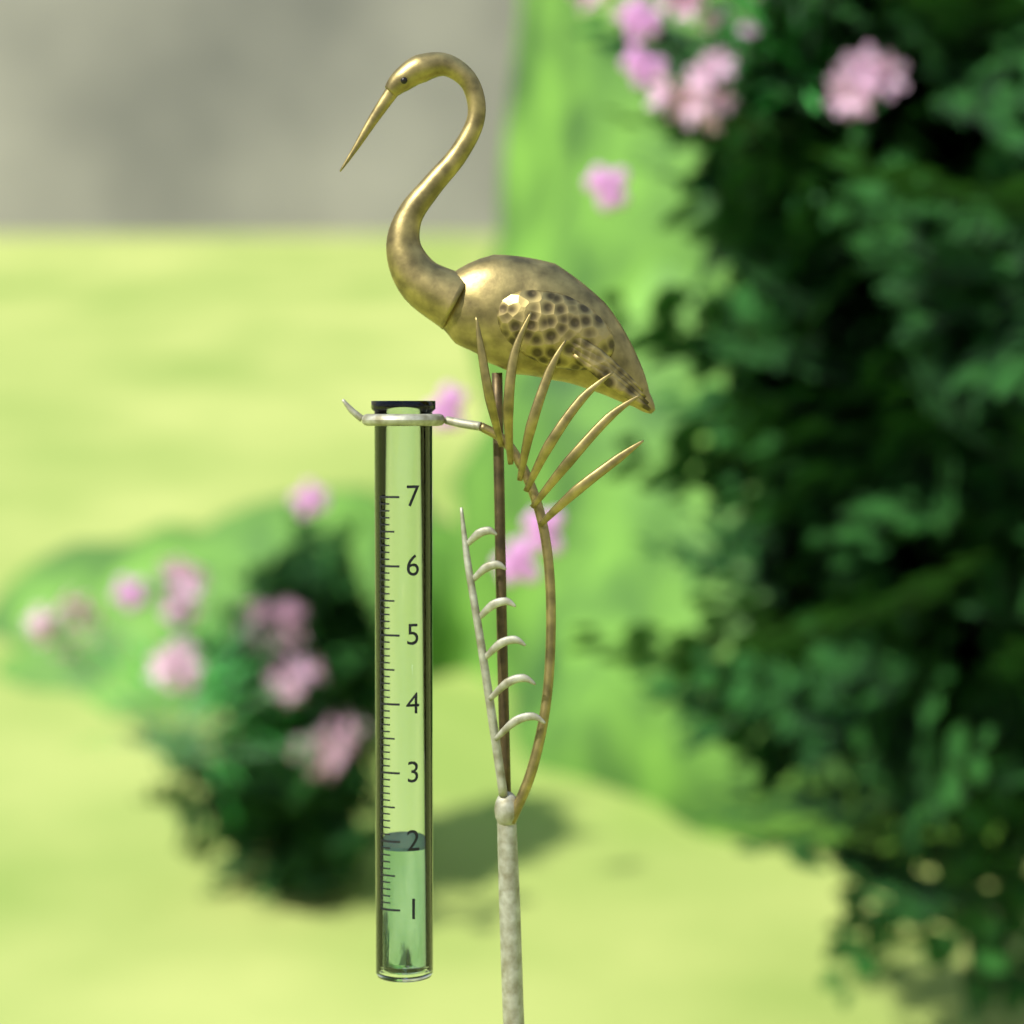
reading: 1.9 (no unit)
